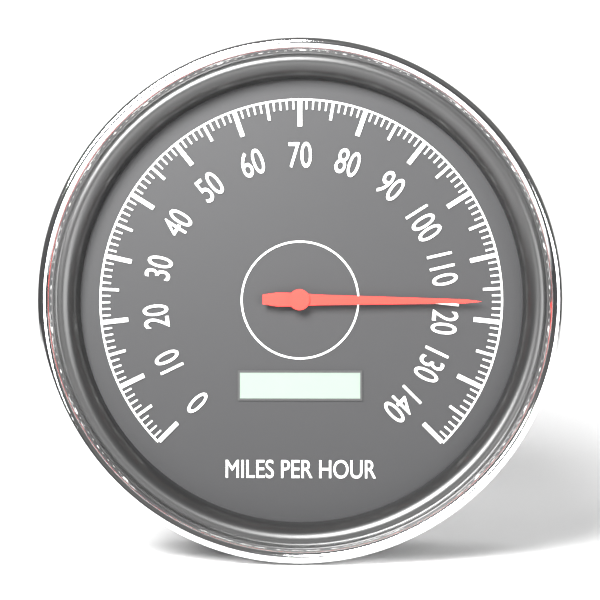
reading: 117 mph
